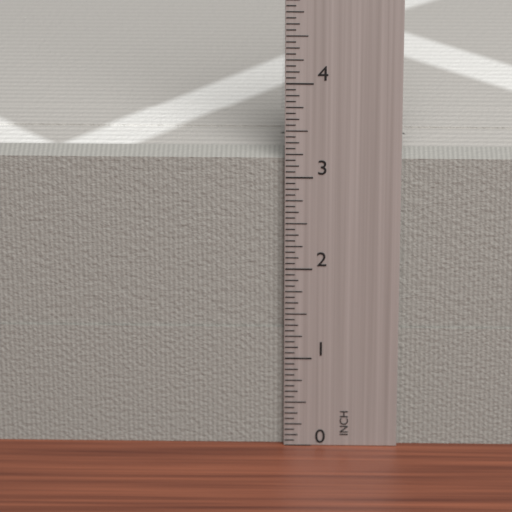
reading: 3.1875 in
